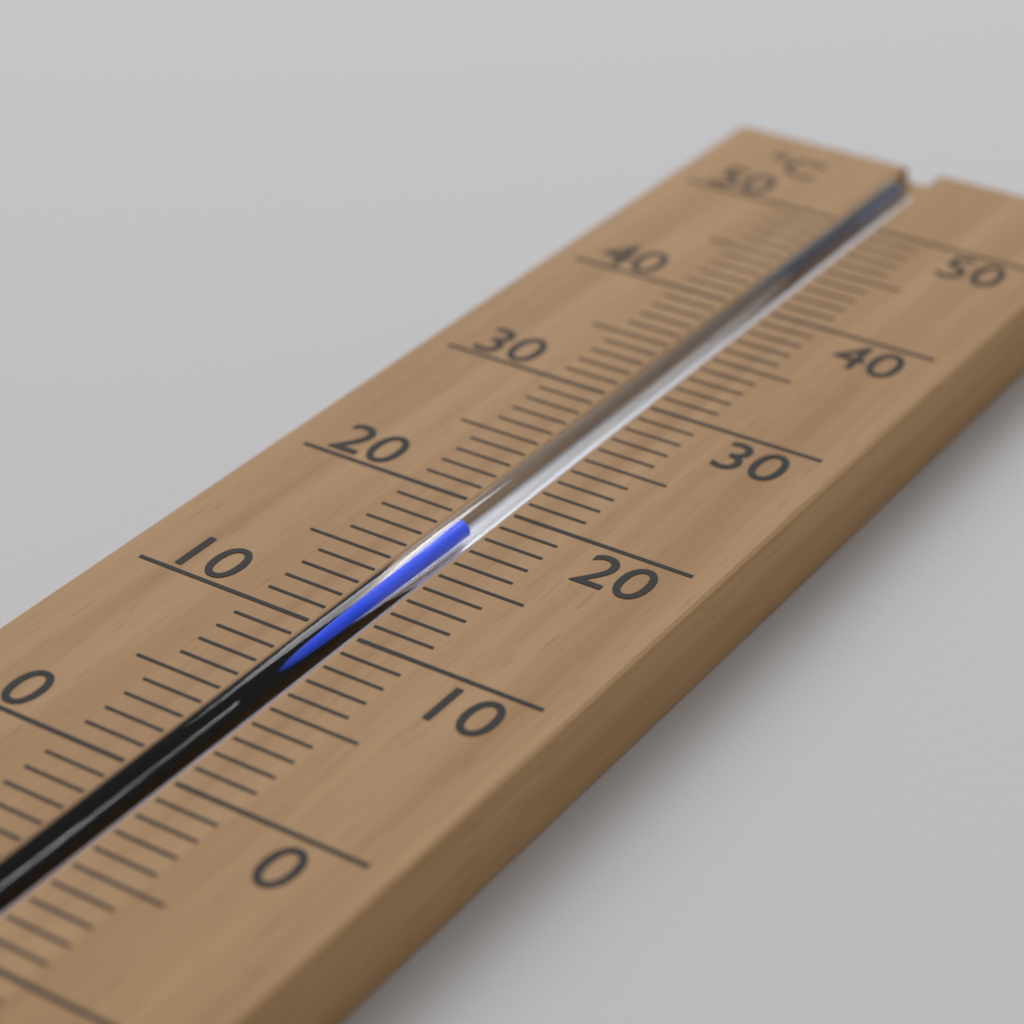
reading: 18 °C
